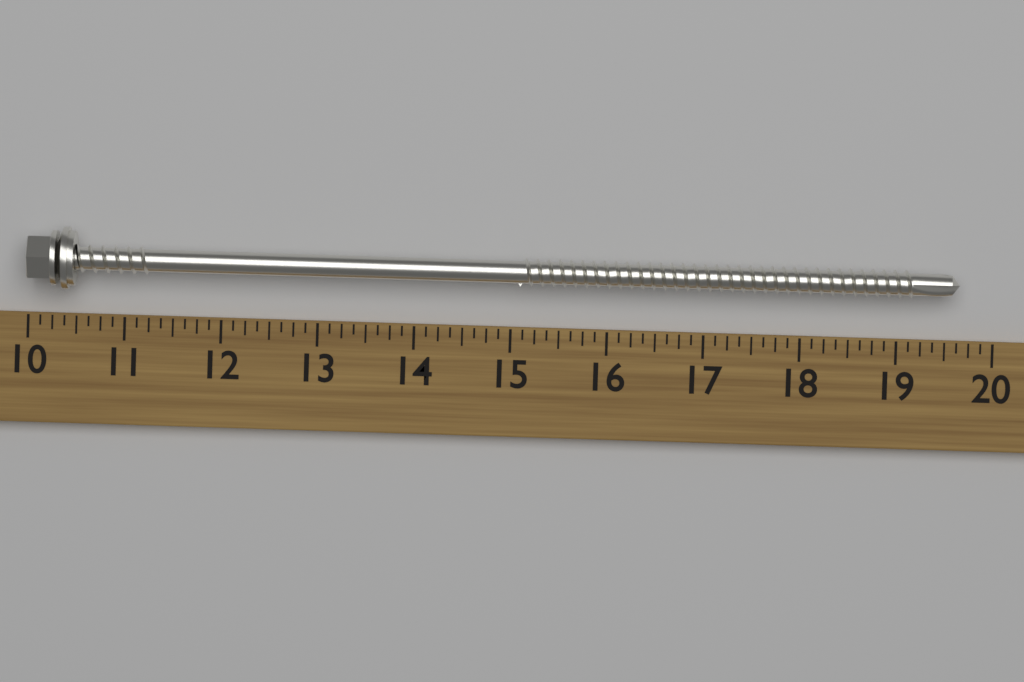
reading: 19.625 (no unit)
